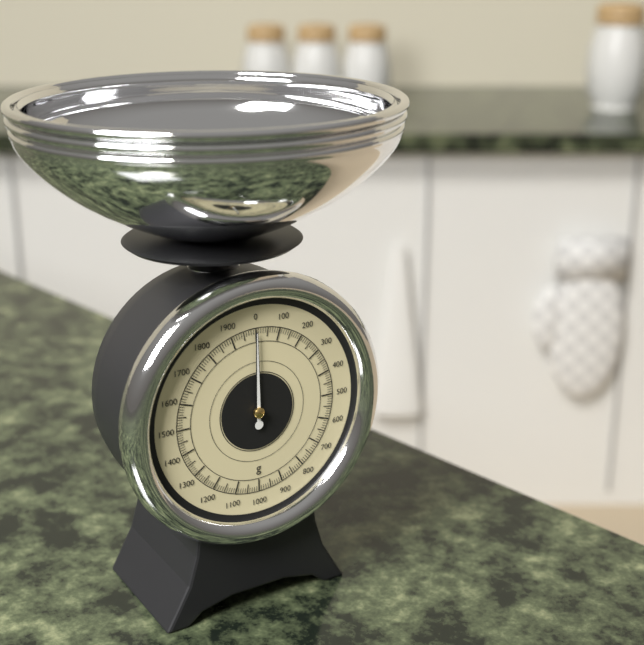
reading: 0 g
